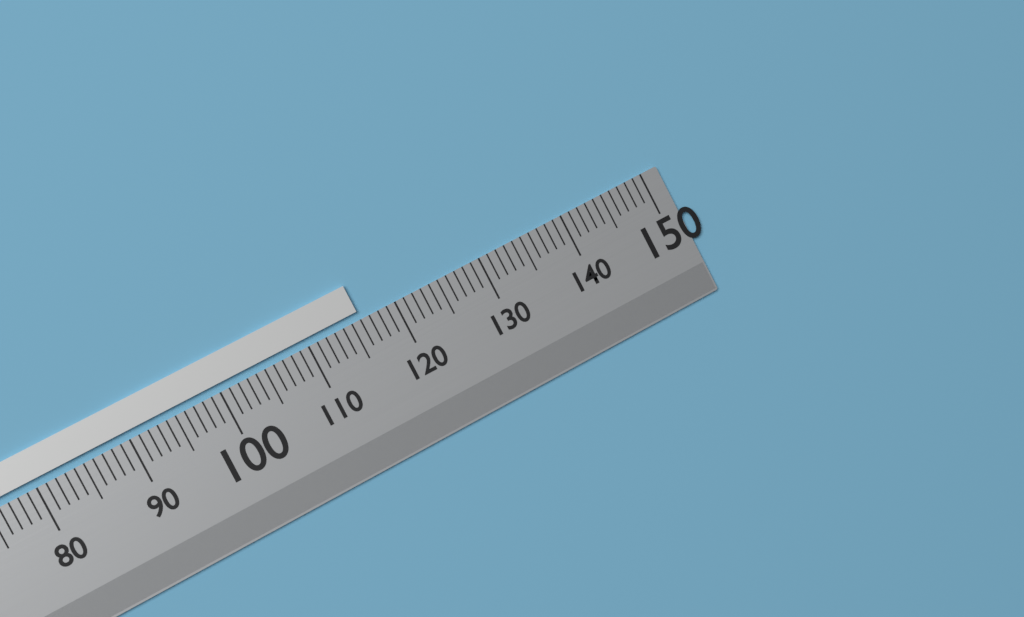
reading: 116 (no unit)
